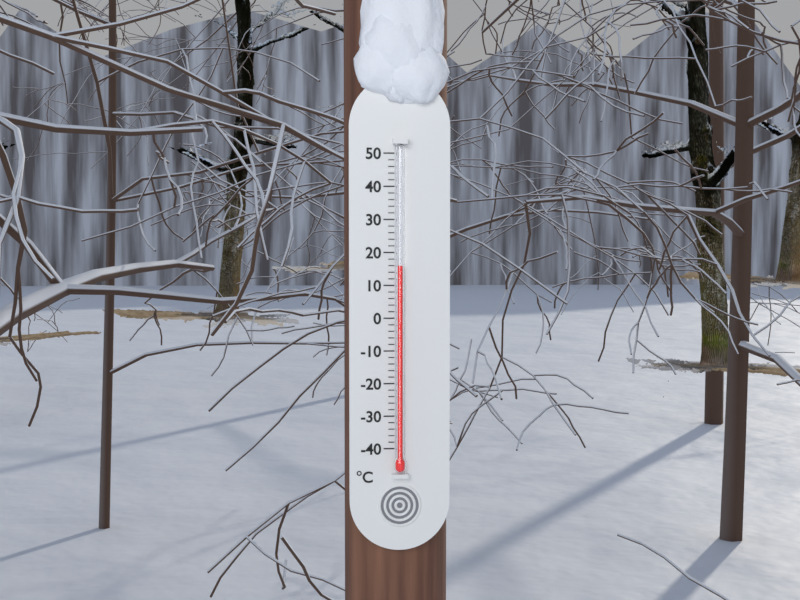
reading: 16 °C
